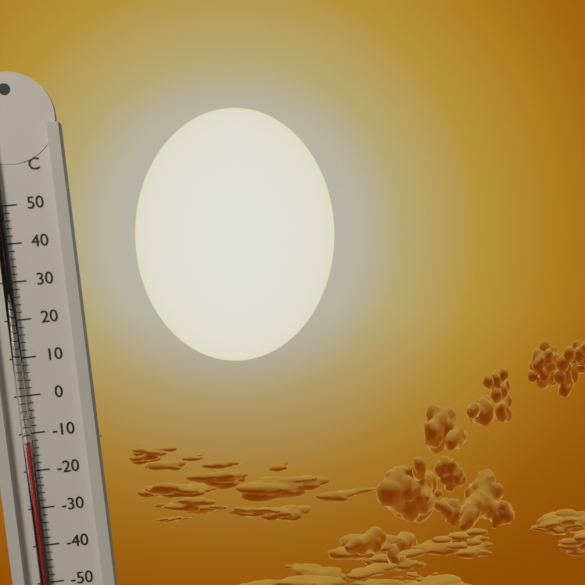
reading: -12 °C
